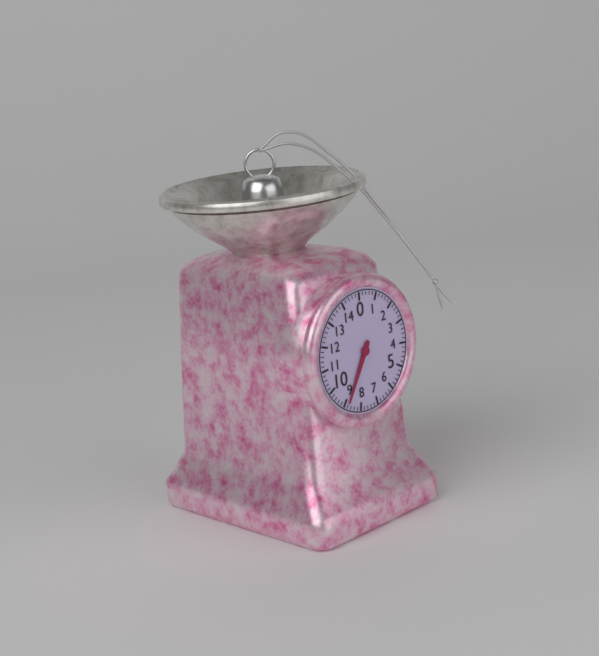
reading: 8.8 (no unit)
